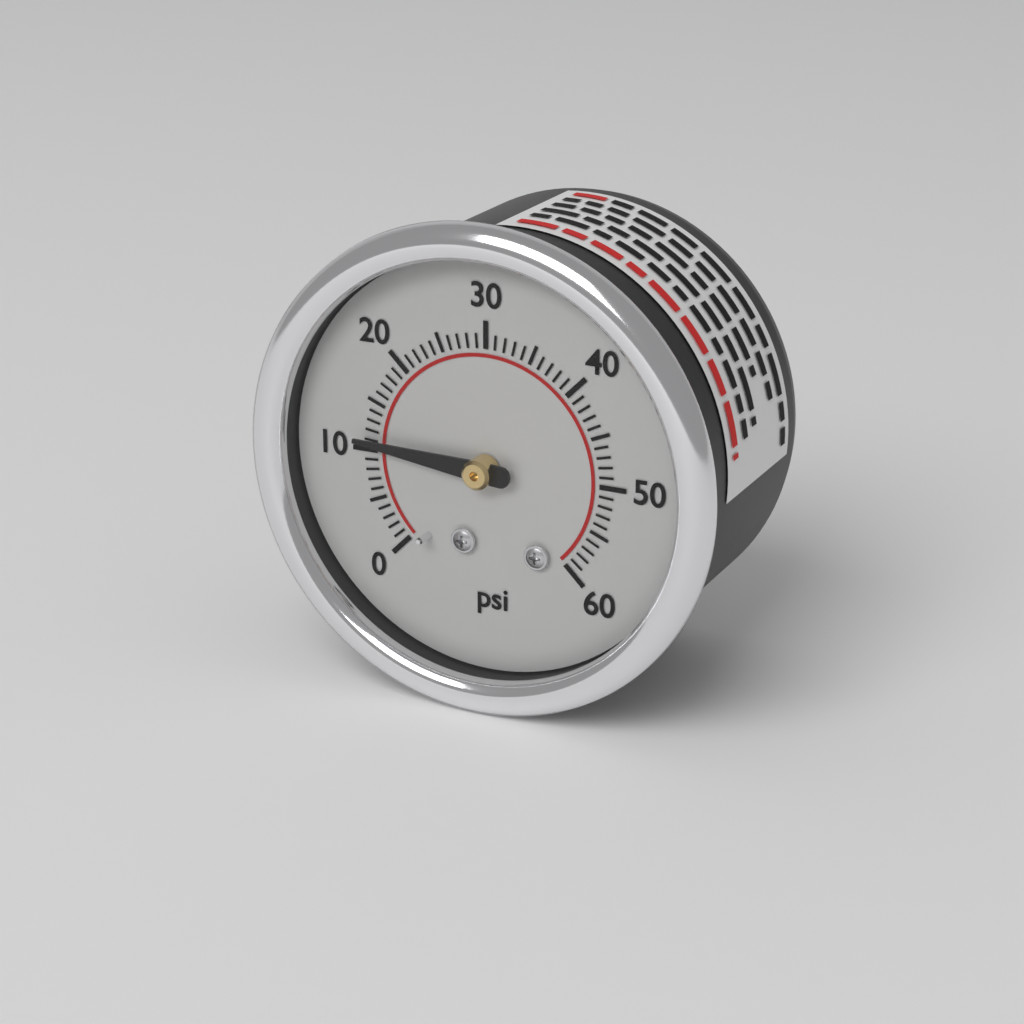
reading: 11 psi
